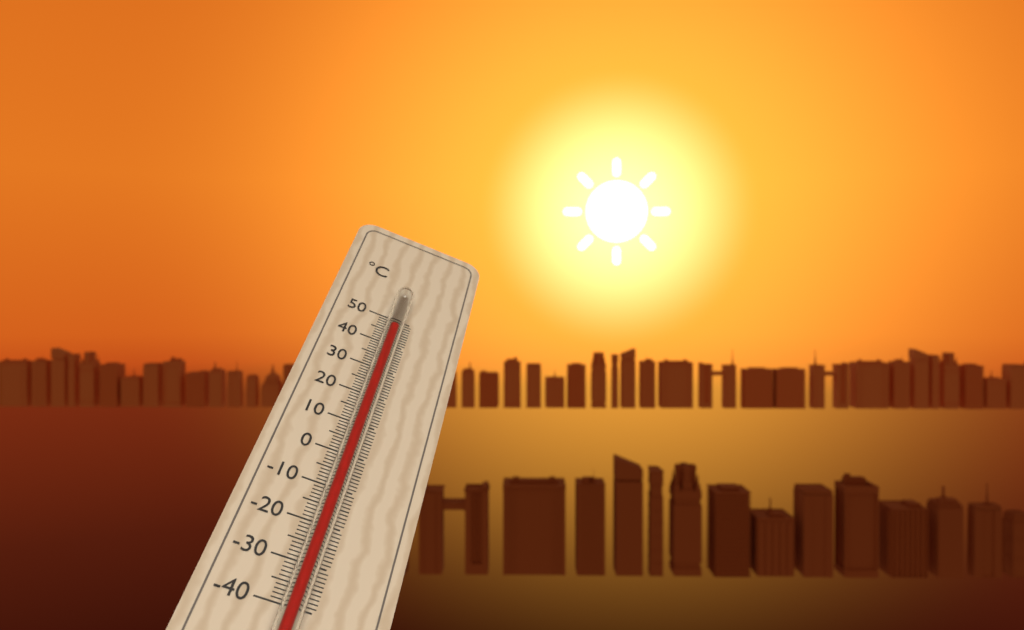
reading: 44 °C
